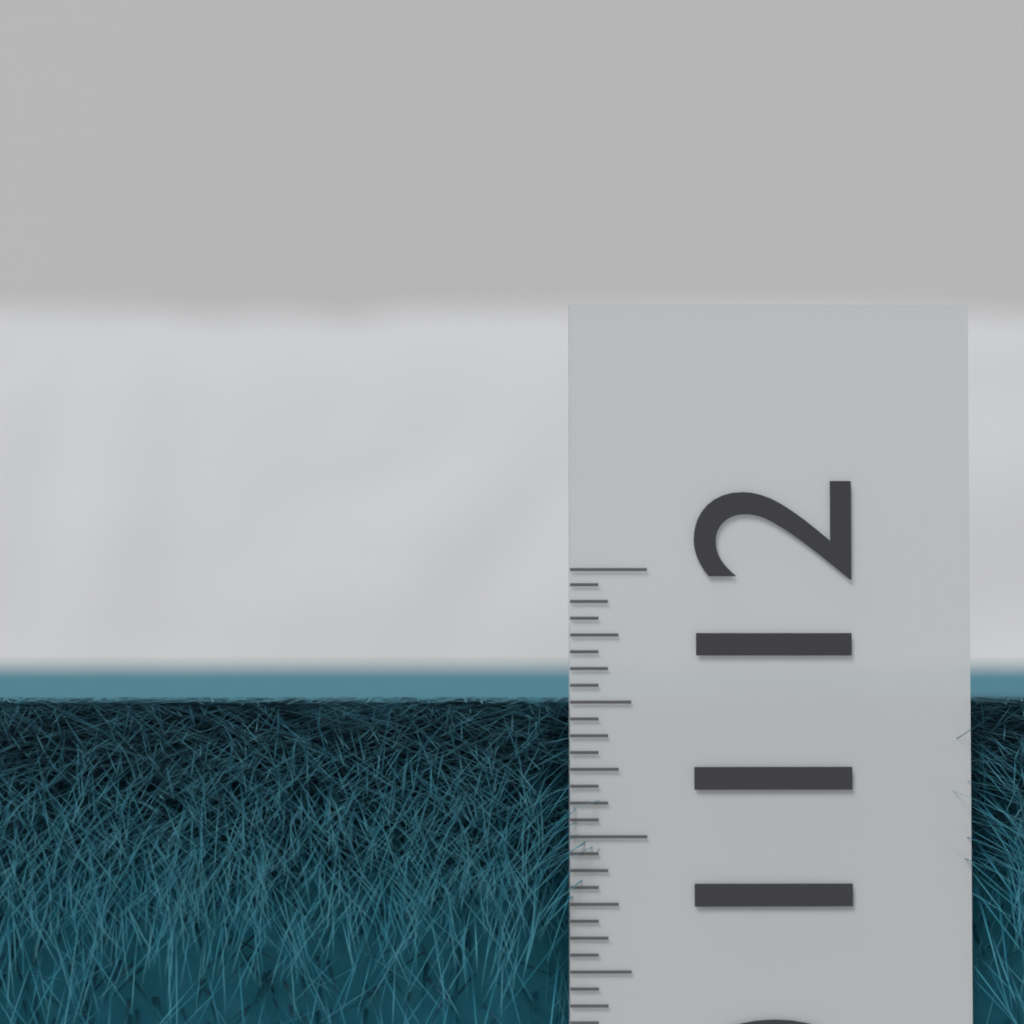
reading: 11.5000 (no unit)
